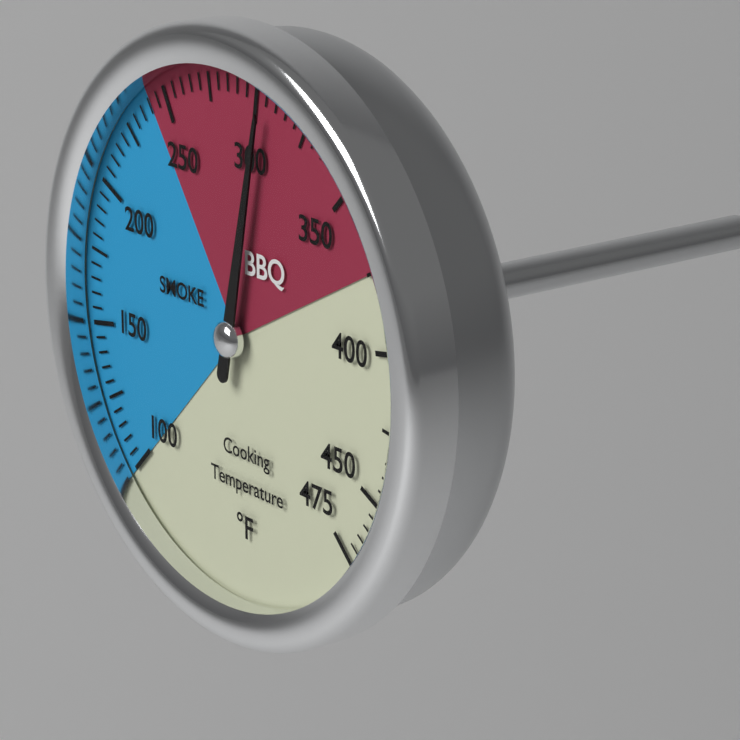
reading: 305 °F
